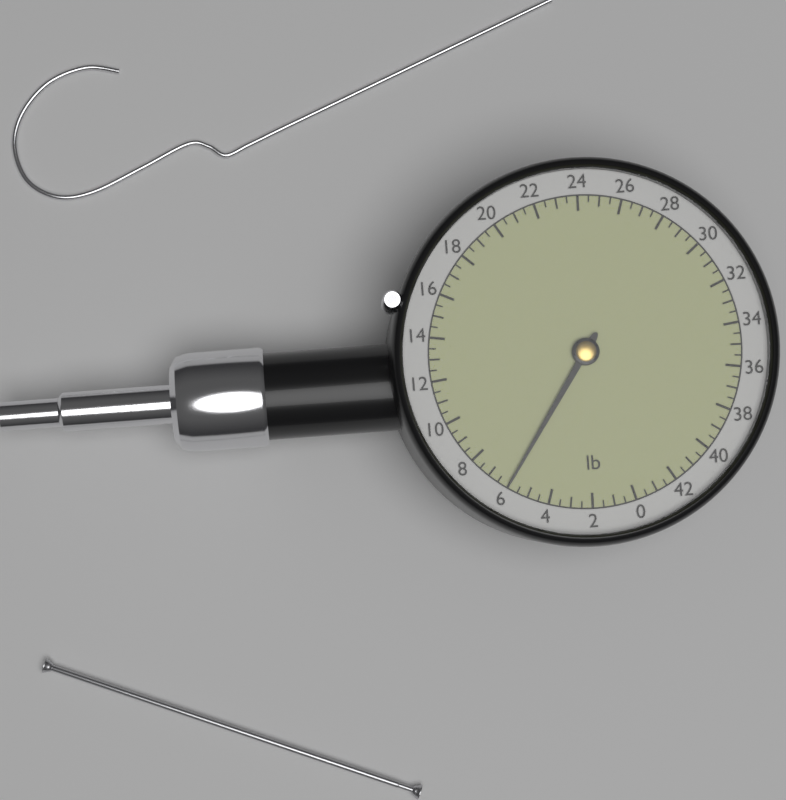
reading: 6.0 lb
